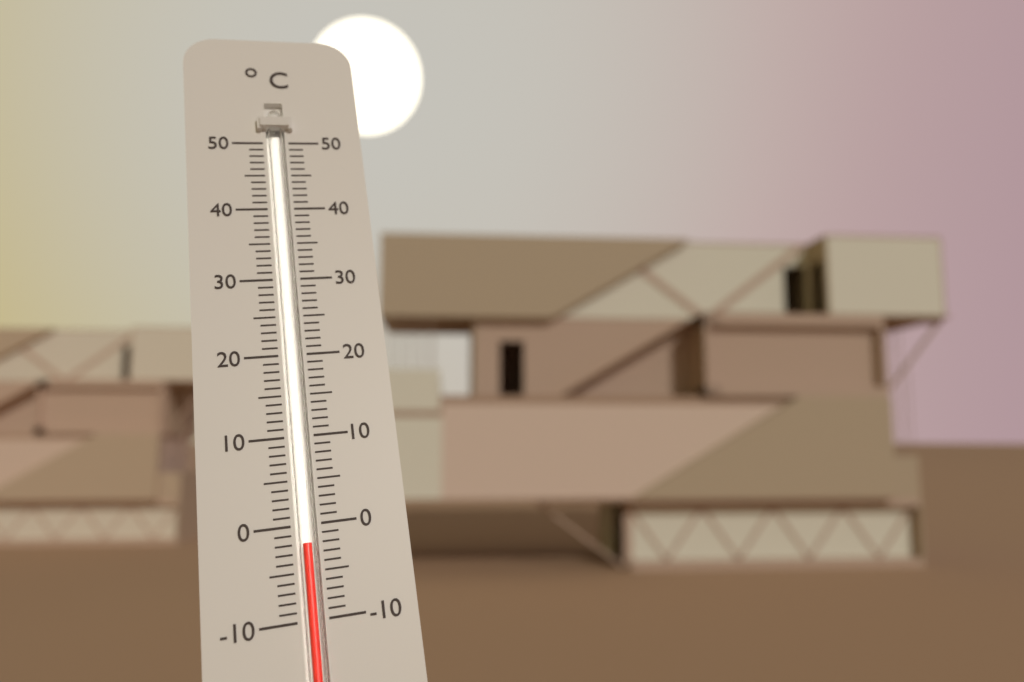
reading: -2 °C
